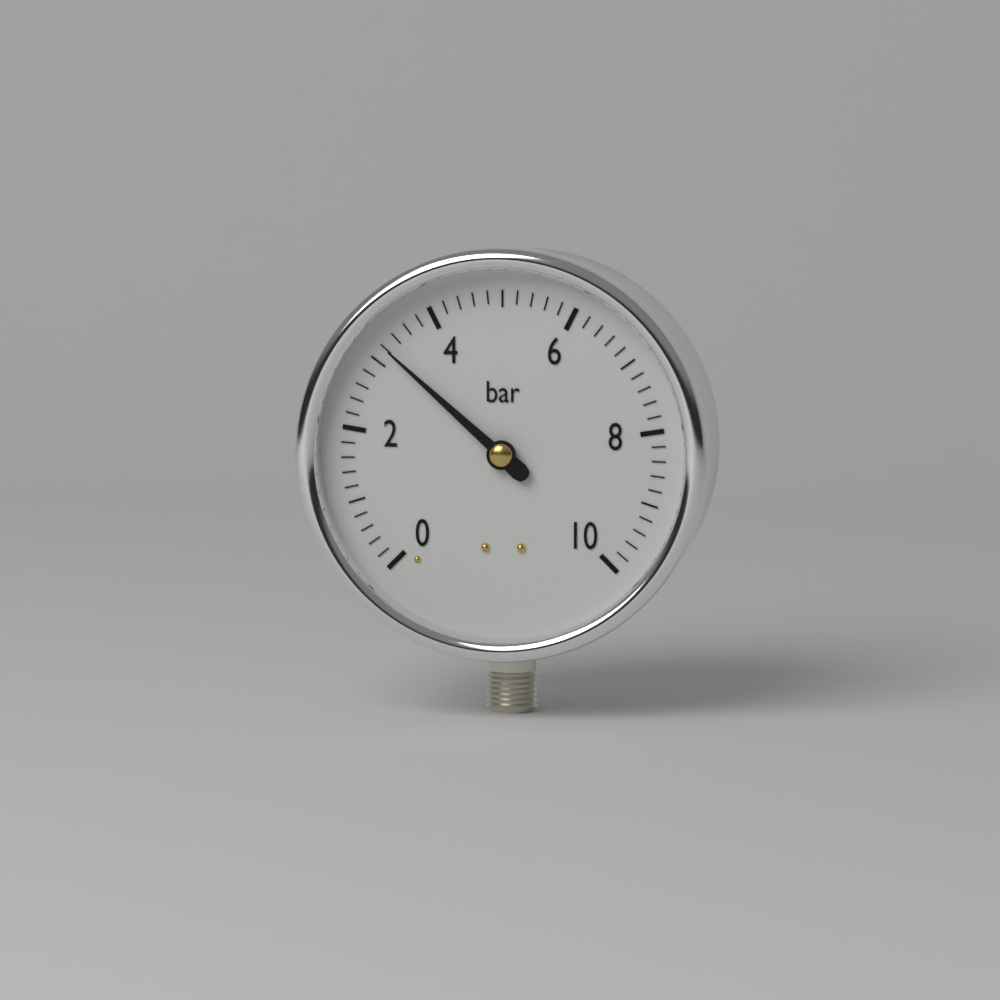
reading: 3.2 bar
